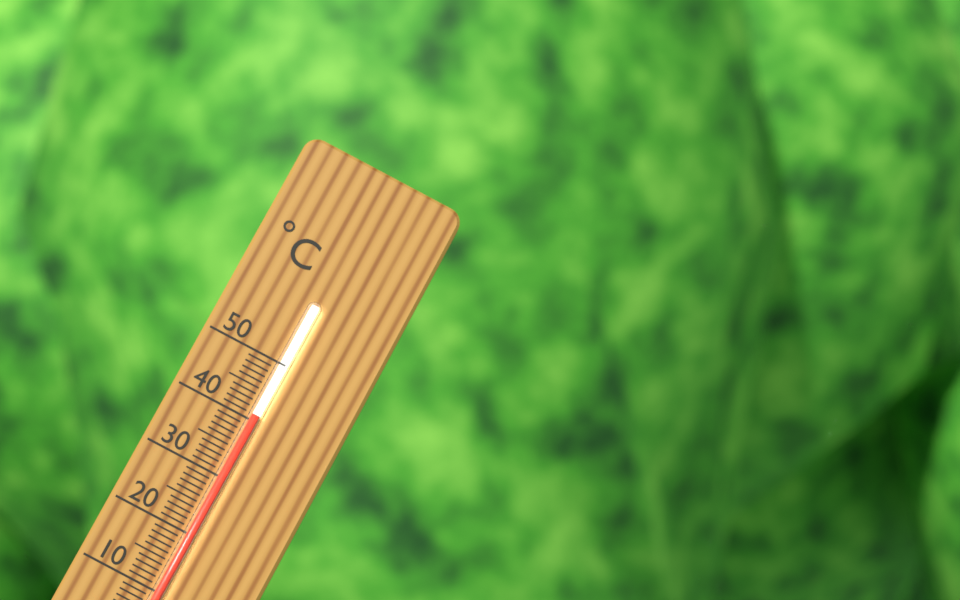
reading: 41 °C
